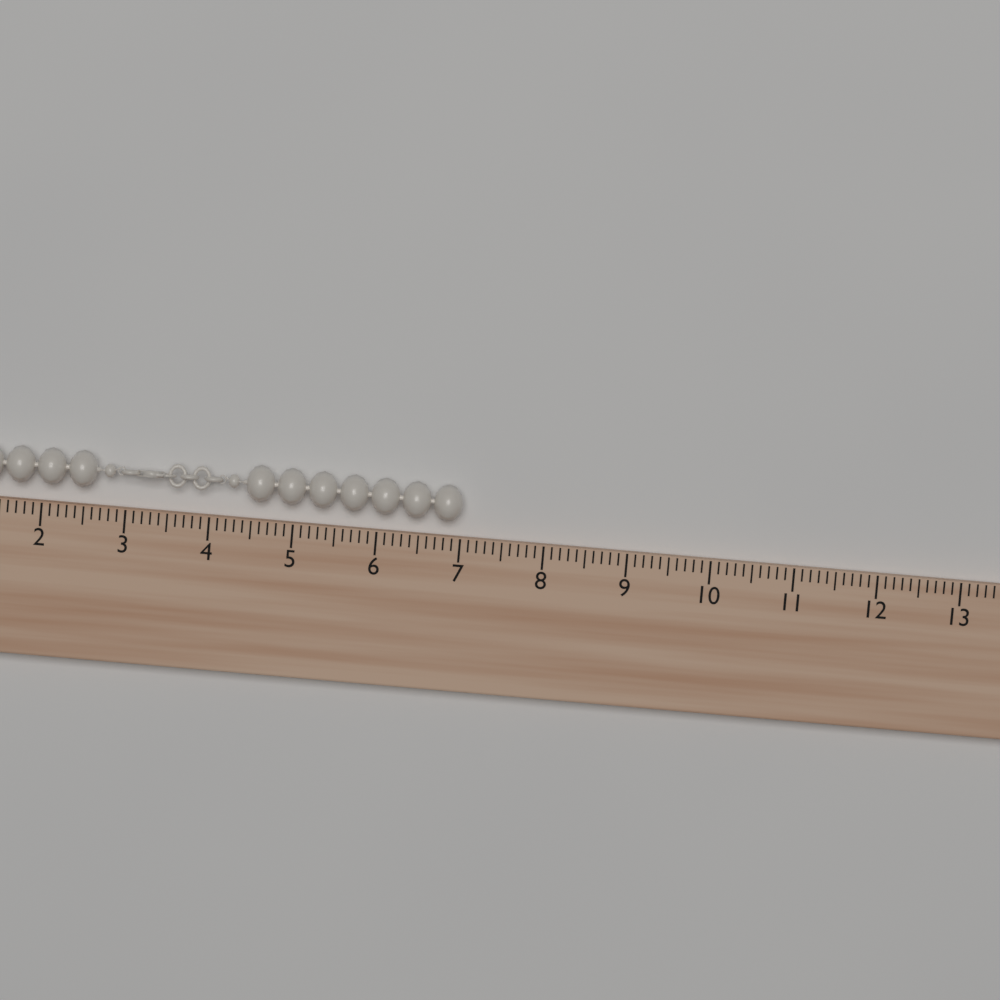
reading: 7.0 (no unit)
